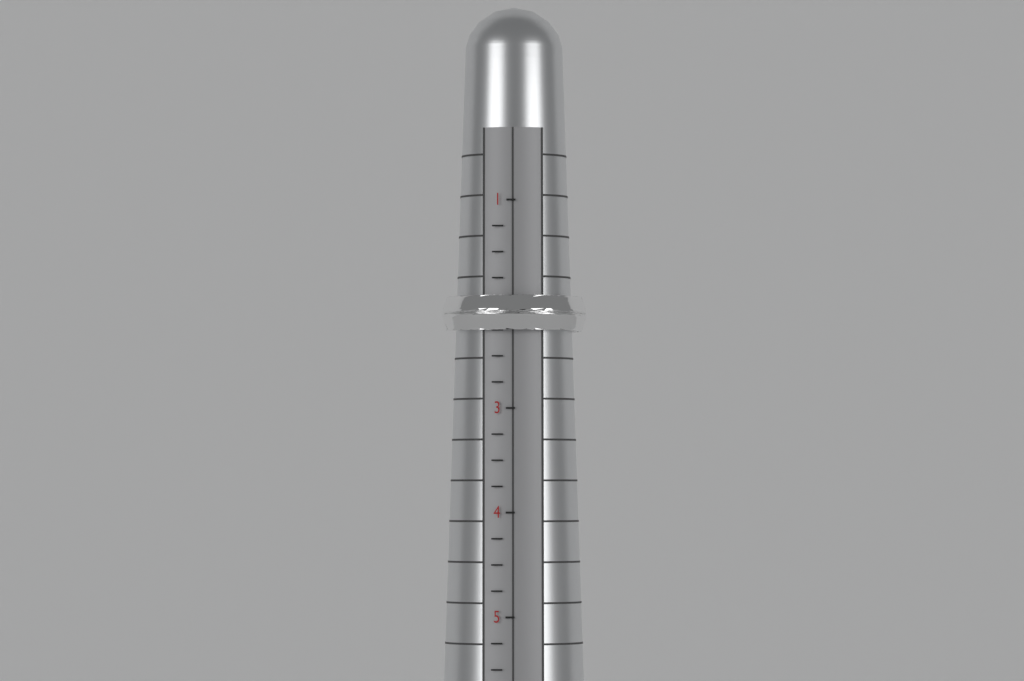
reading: 2.25 (no unit)
